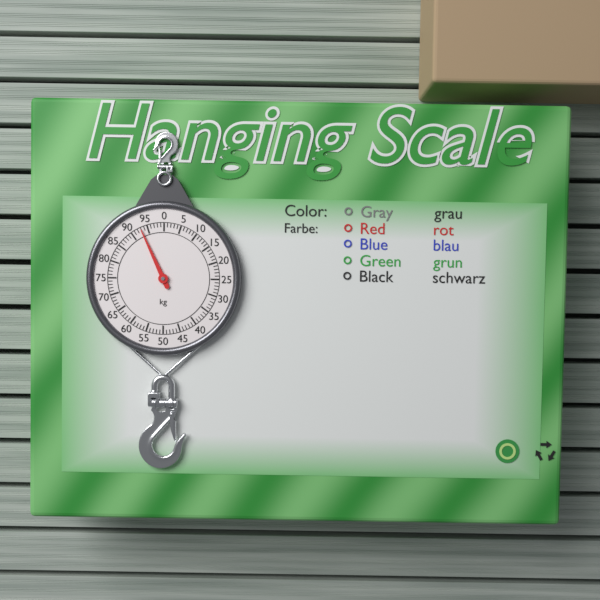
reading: 93 kg
